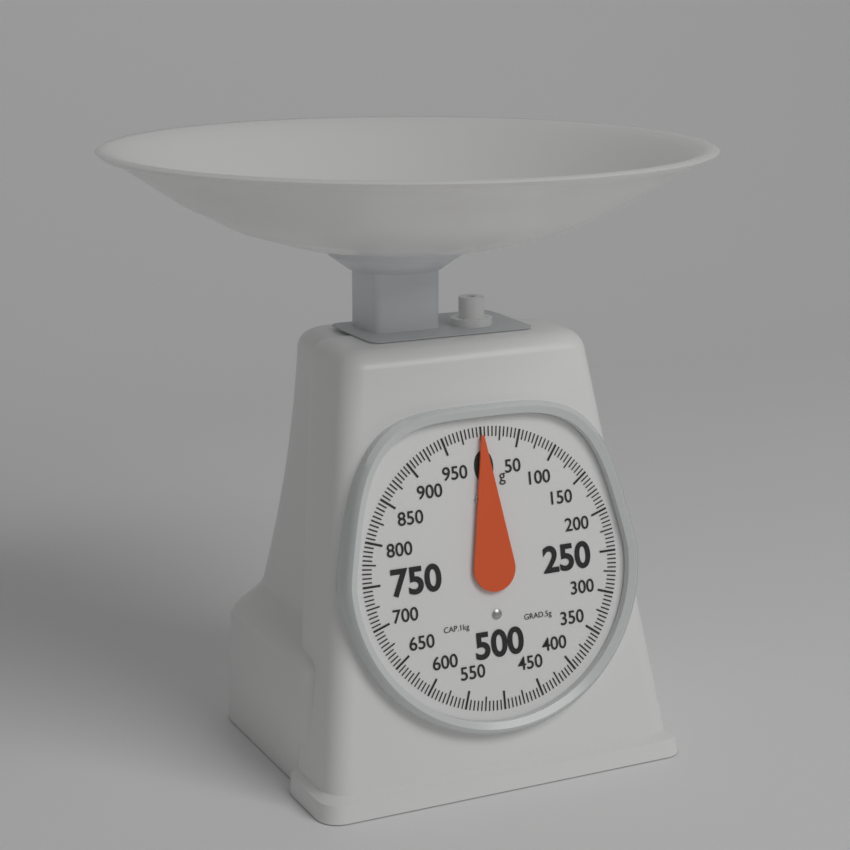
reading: 0 g
